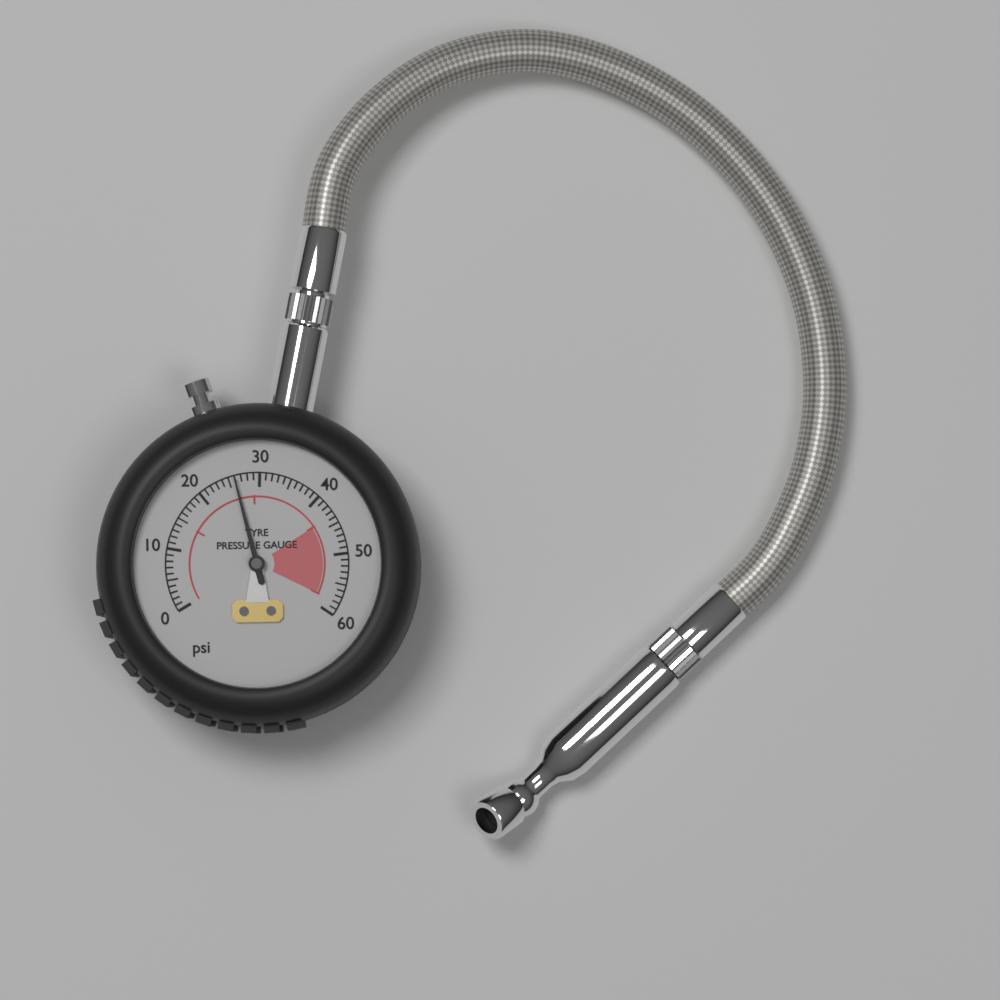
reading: 26 psi
